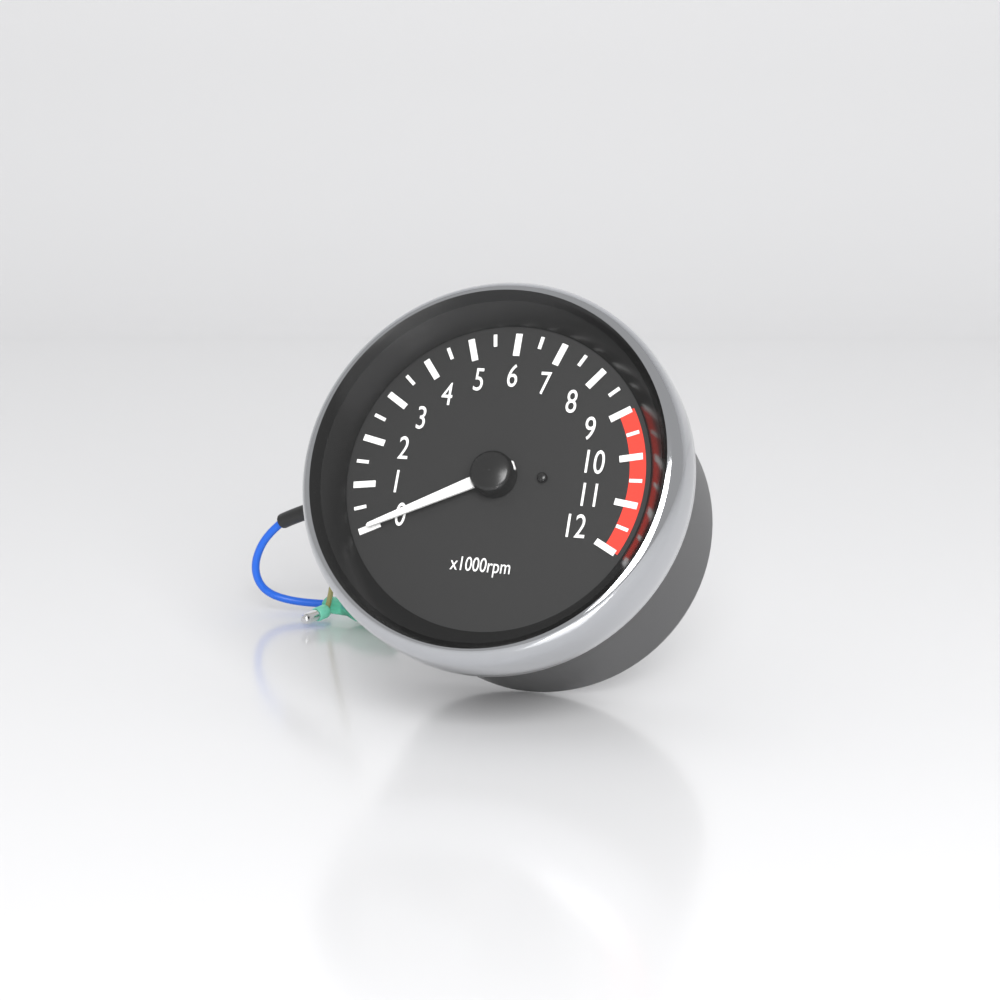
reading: 0 rpm
